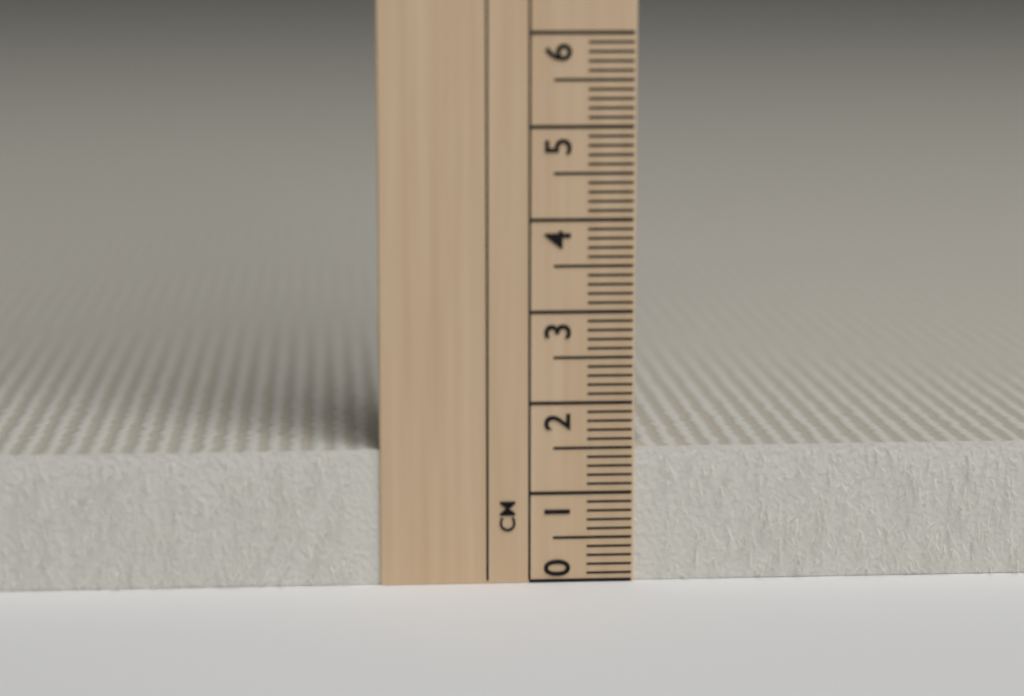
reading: 1.5 cm
